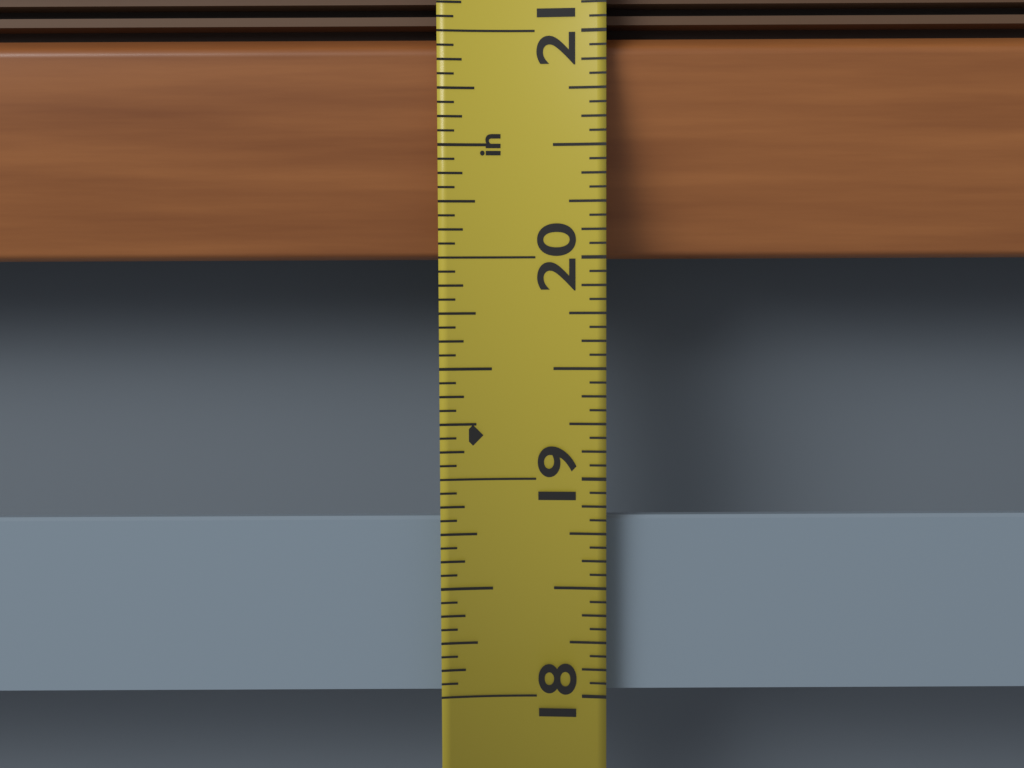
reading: 18.8125 in
